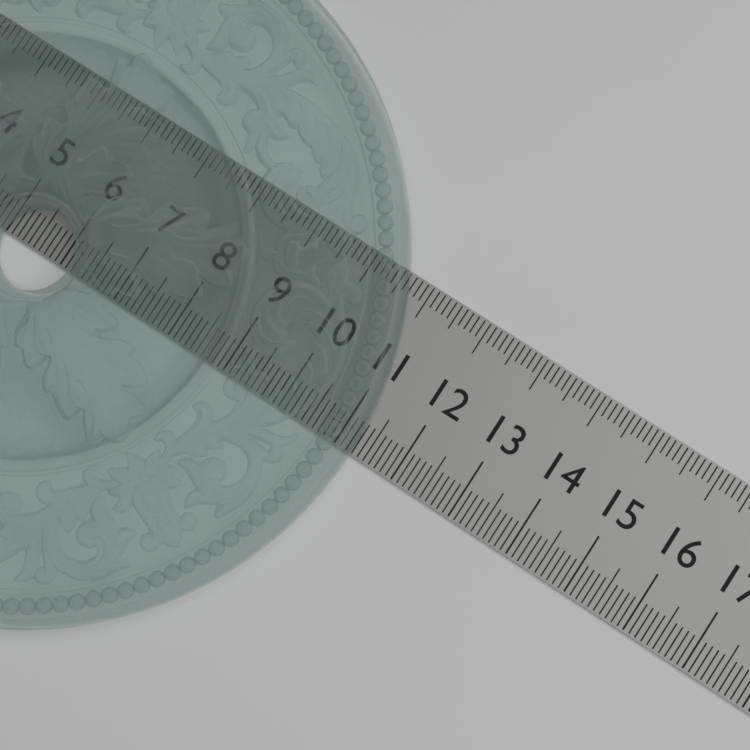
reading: 11.3 (no unit)
